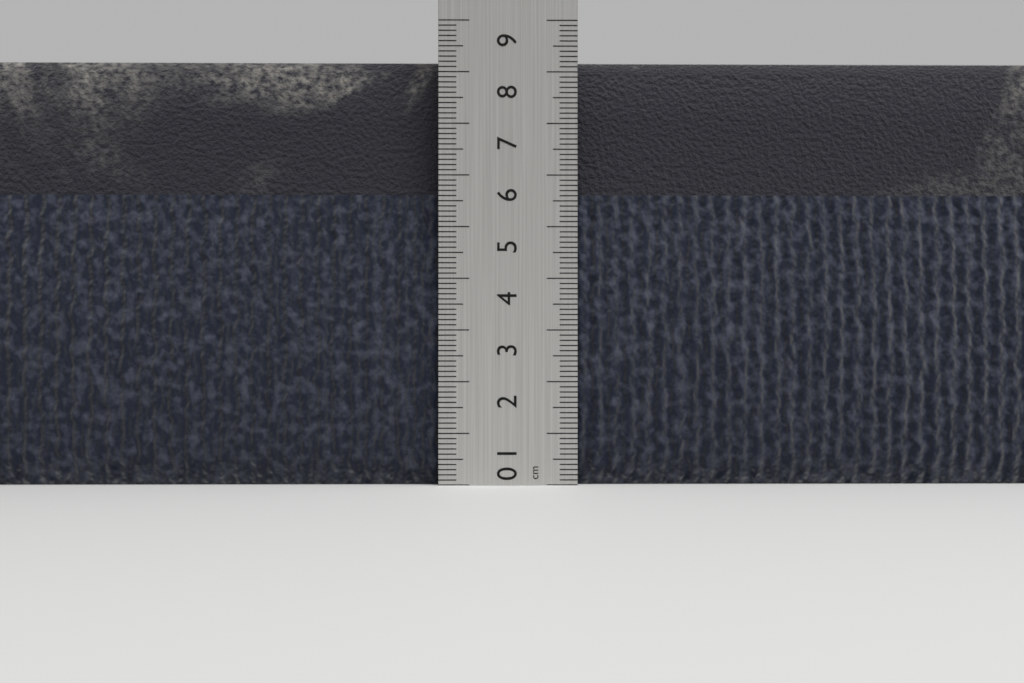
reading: 8.3 cm
